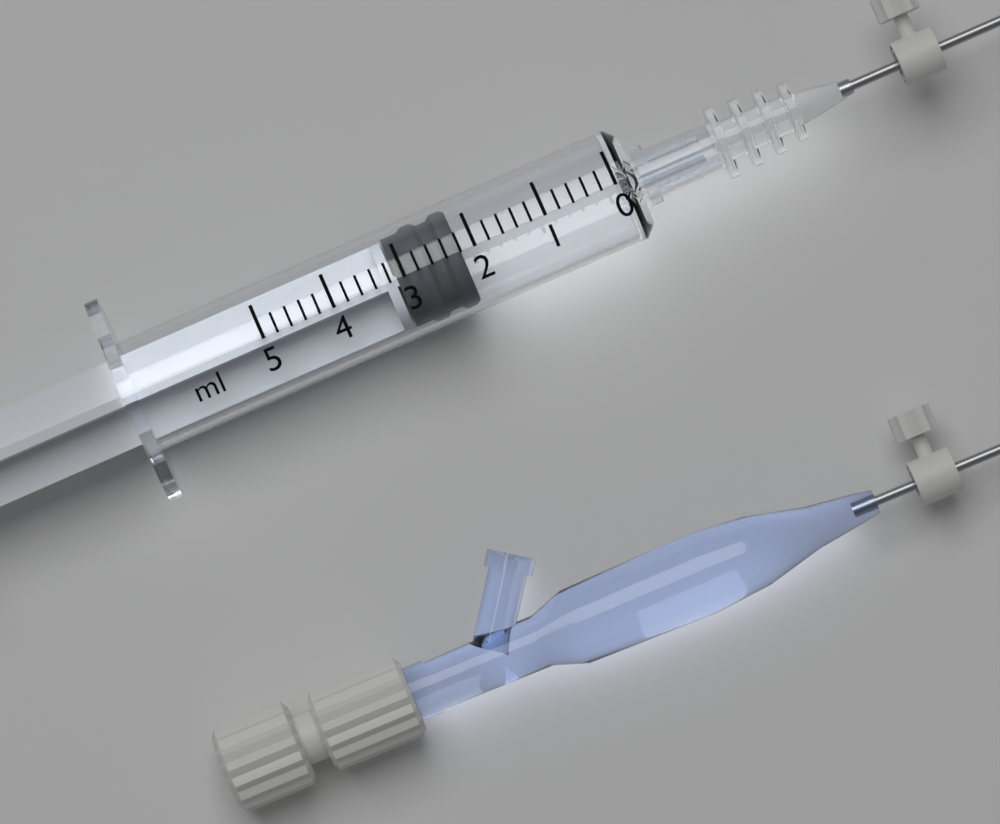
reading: 2.2 ml
